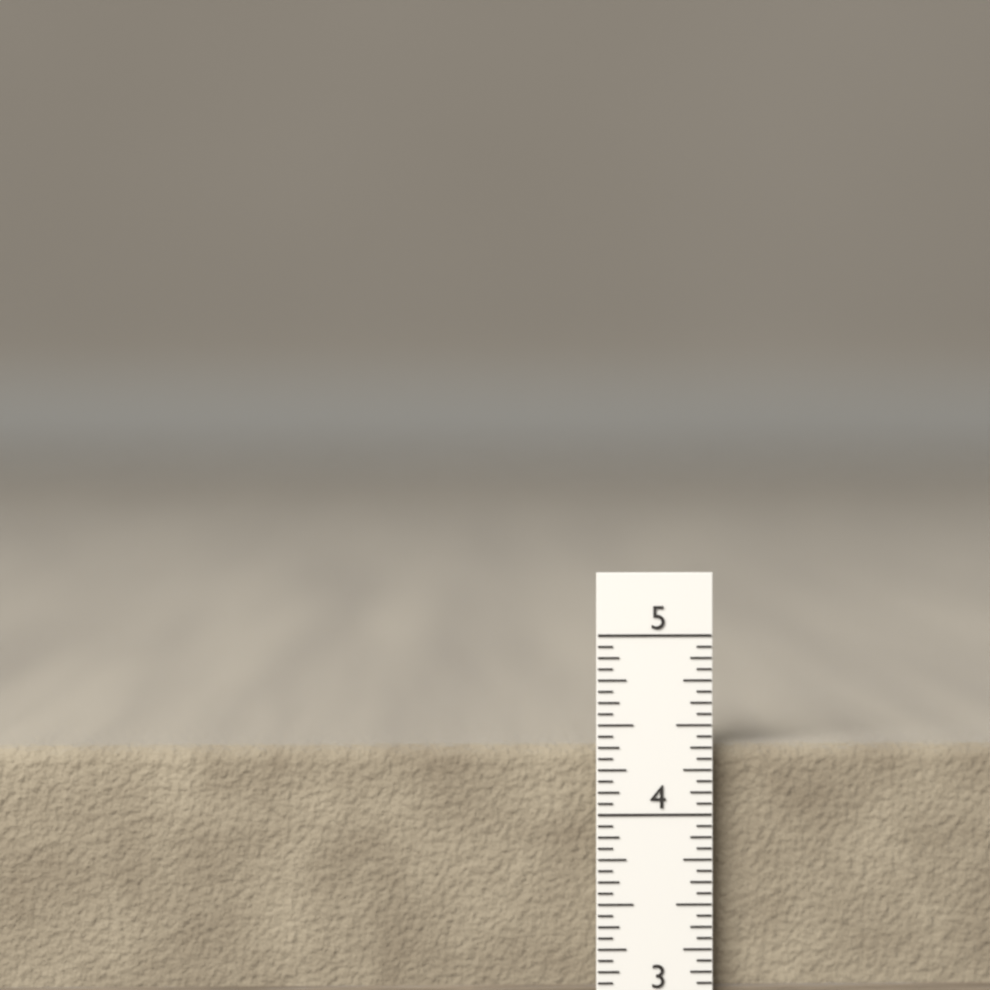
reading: 4.3750 in
